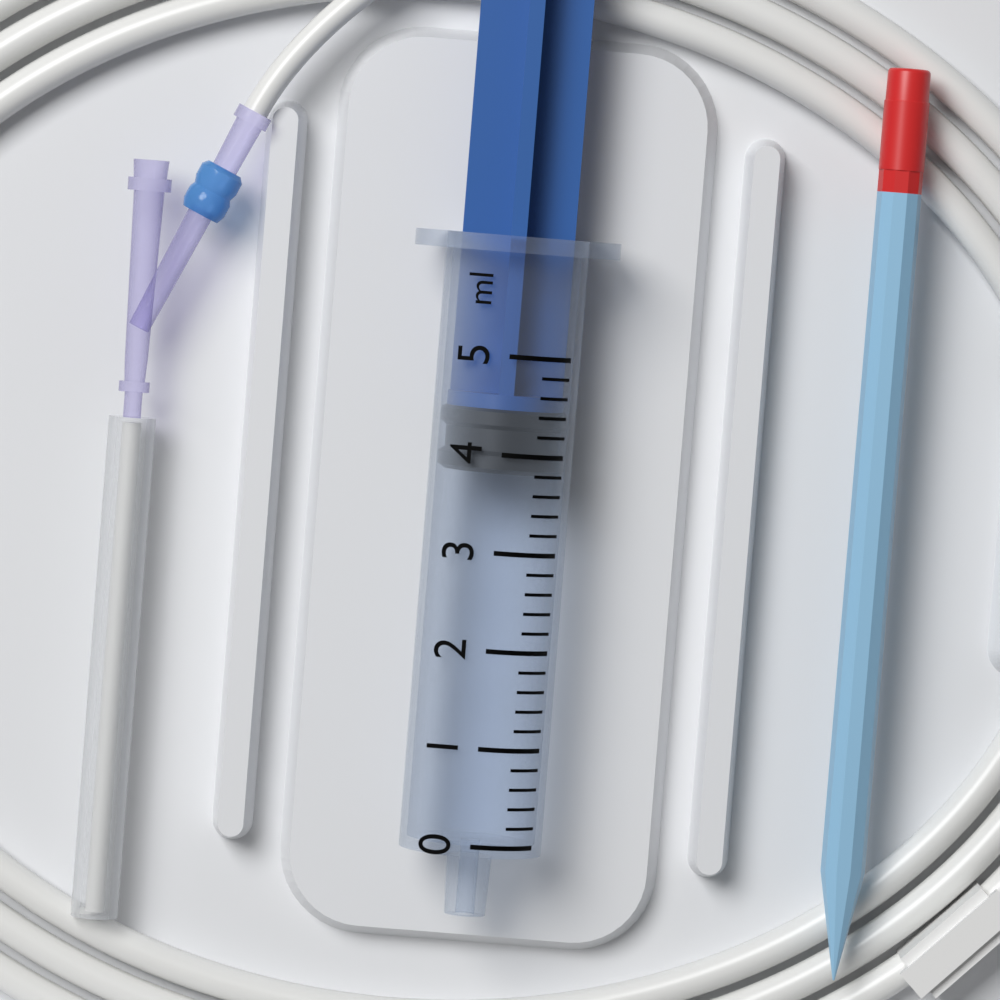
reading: 3.8 ml
